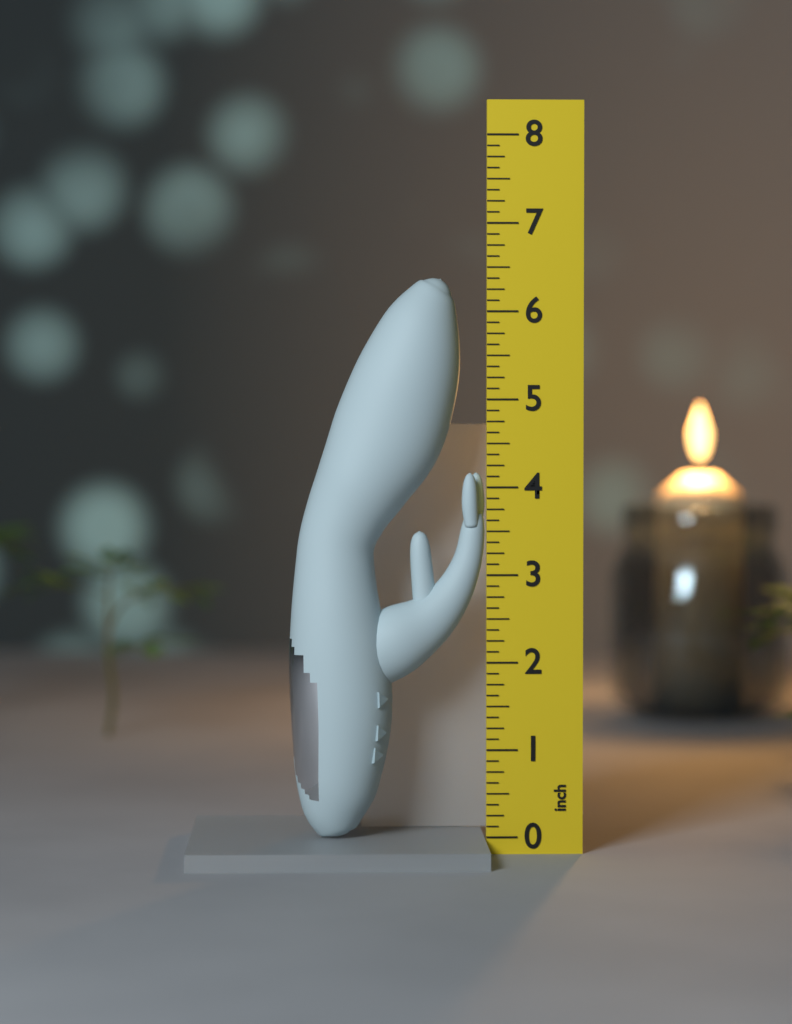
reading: 6.375 inch
